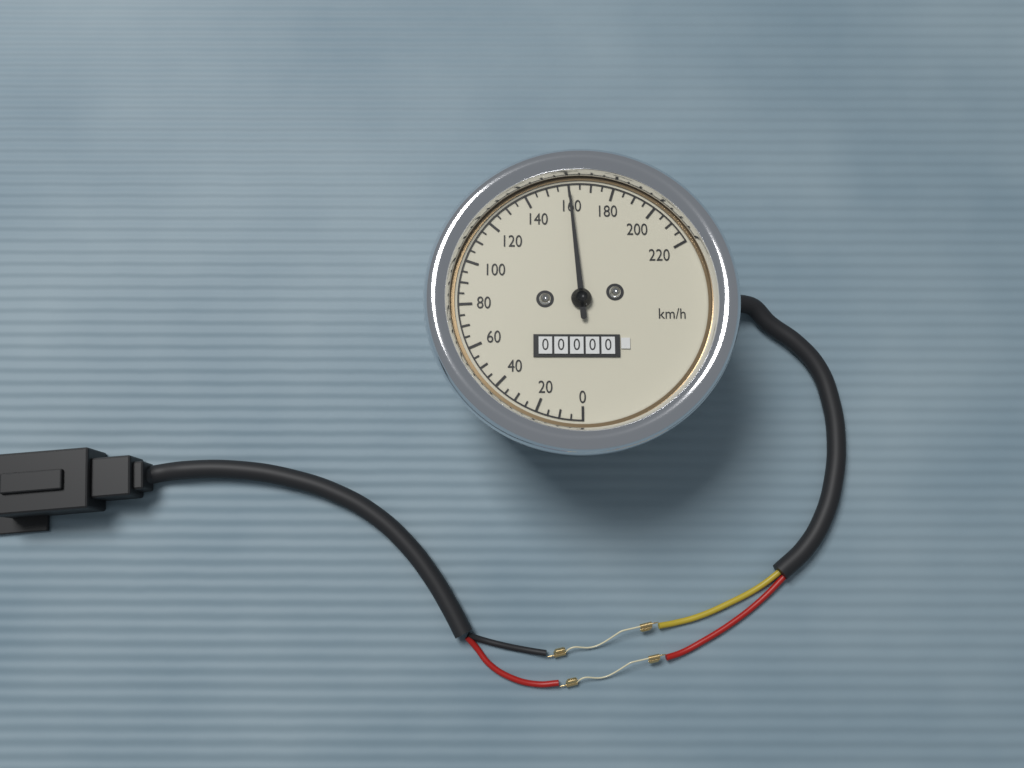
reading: 160 km/h
